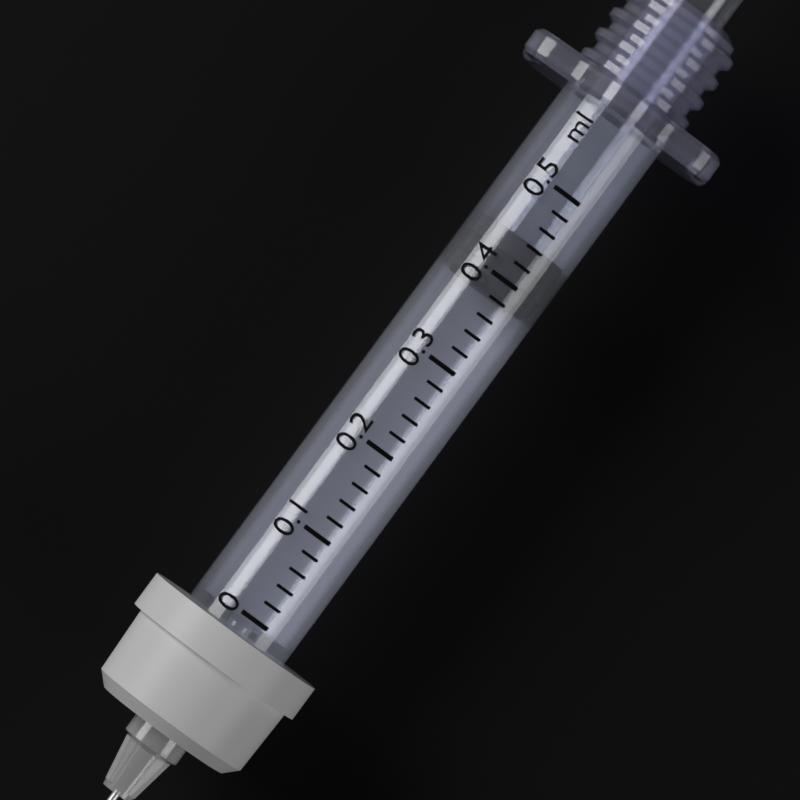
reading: 0.38 ml
